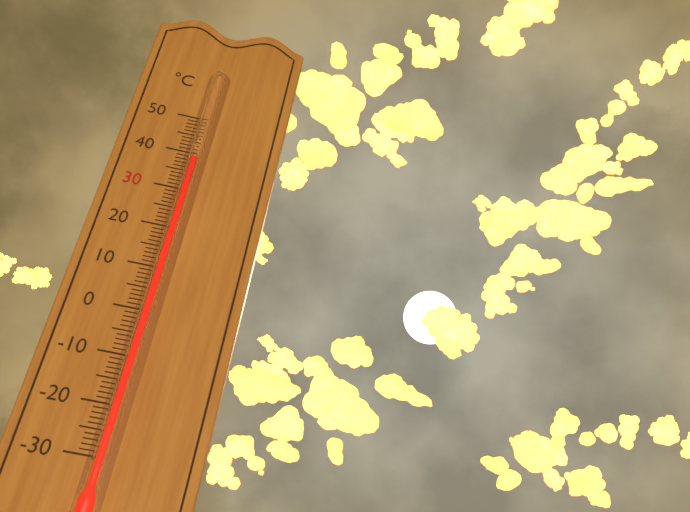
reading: 38 °C
